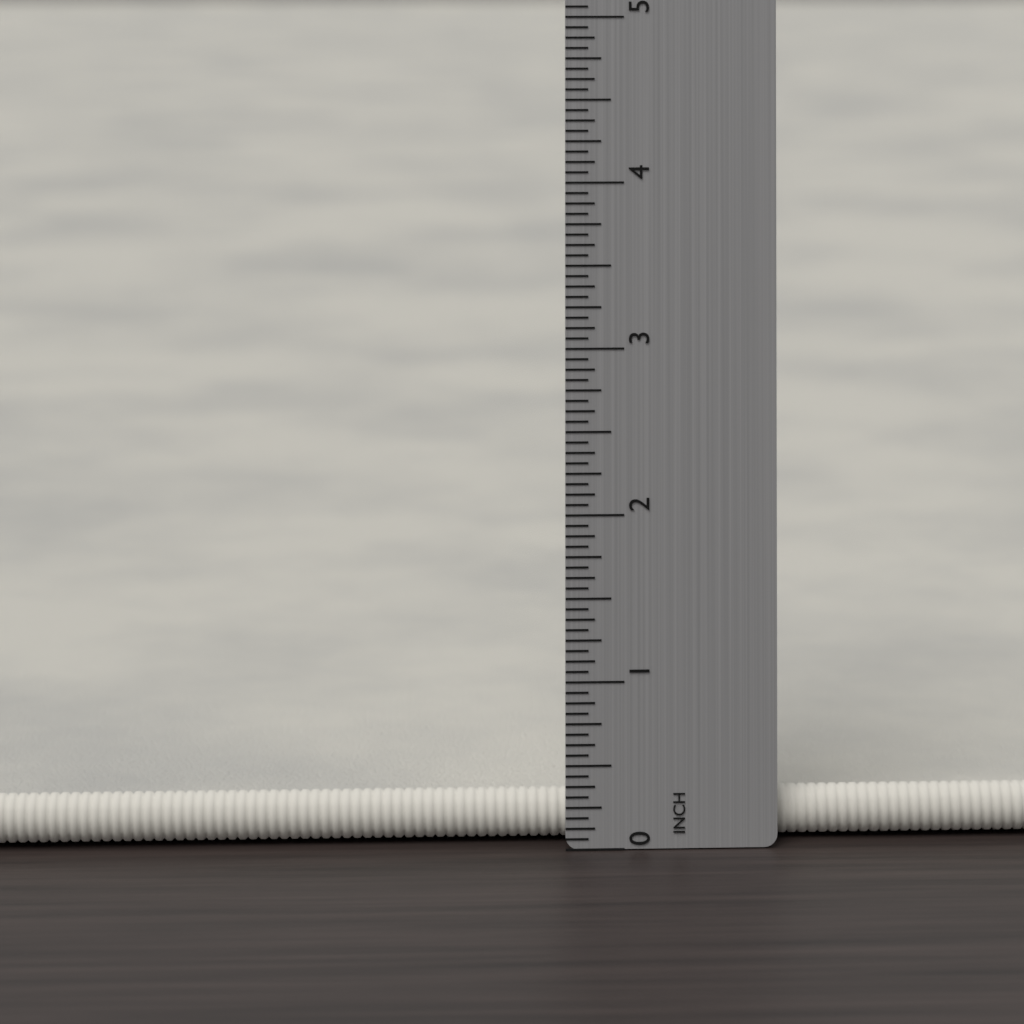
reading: 0.2500 in
